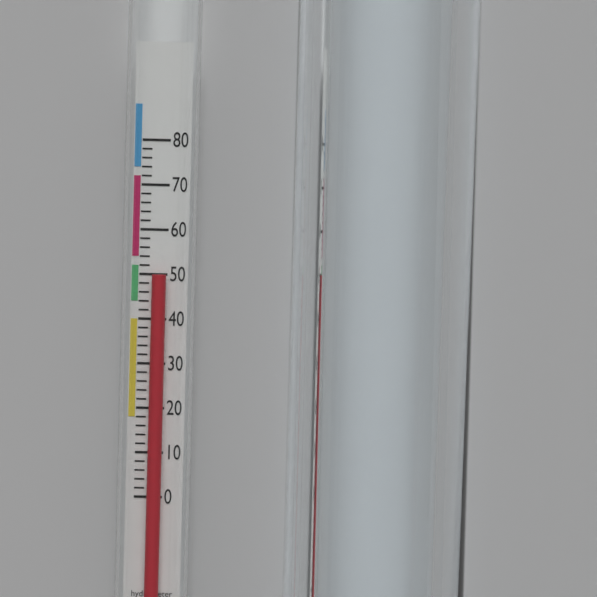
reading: 50 (no unit)
